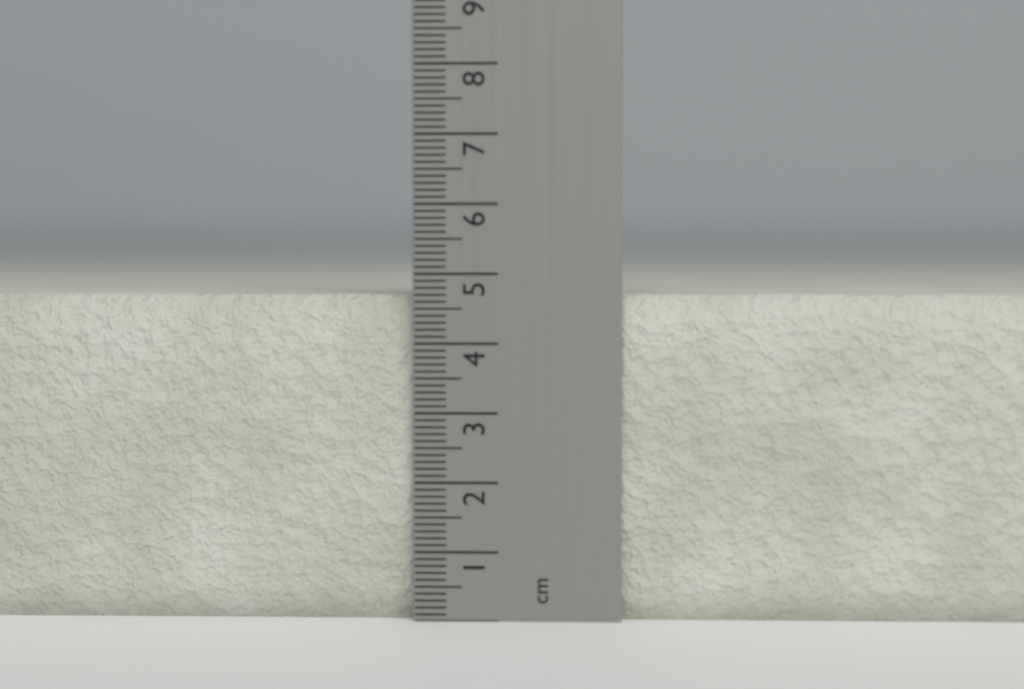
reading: 4.7 cm
